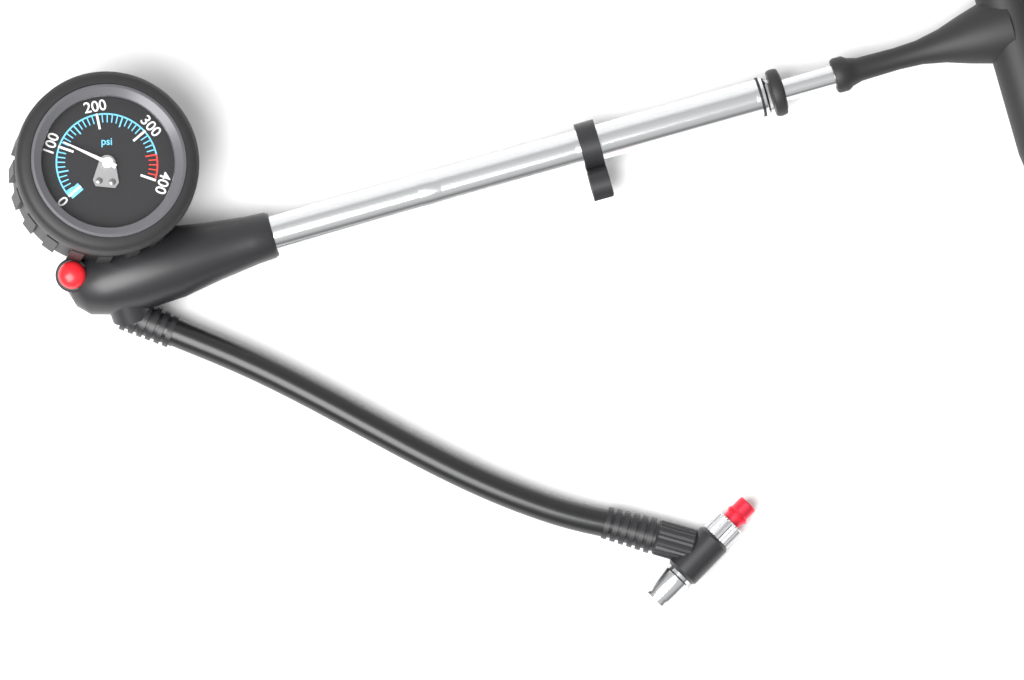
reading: 110 psi
